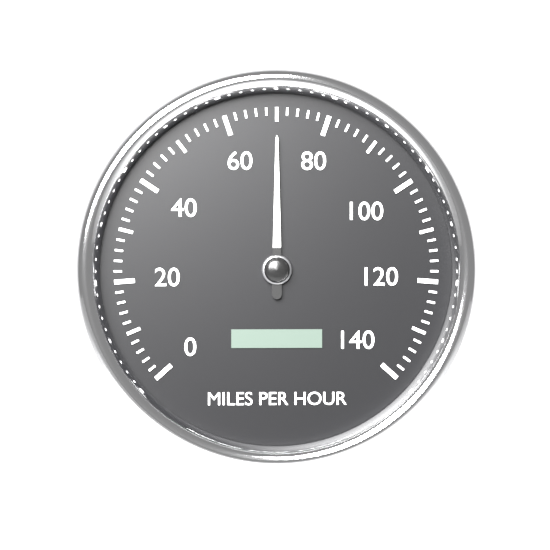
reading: 70 mph
